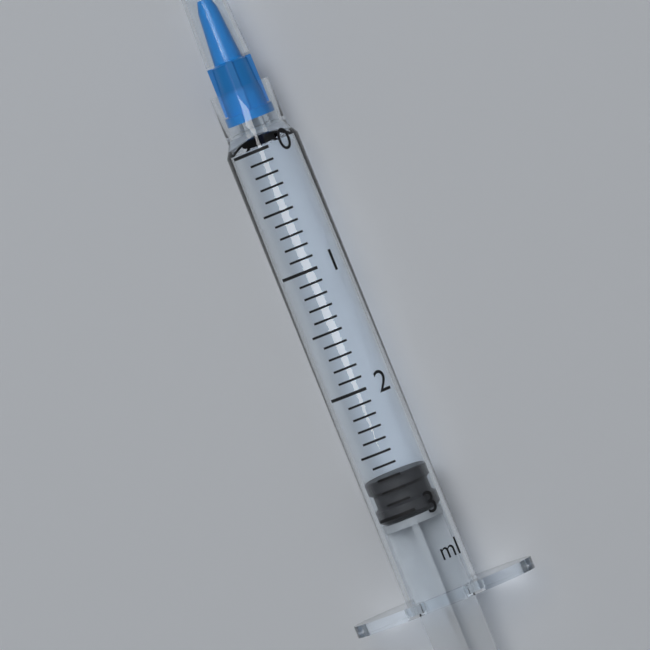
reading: 2.7 ml
